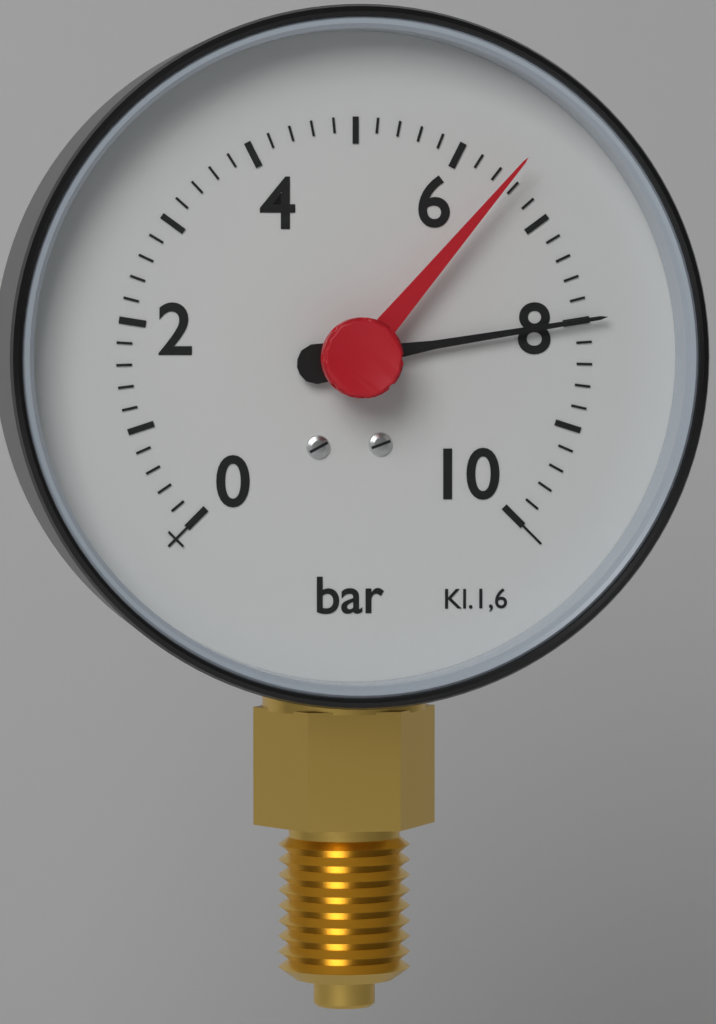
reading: 8.0 bar
